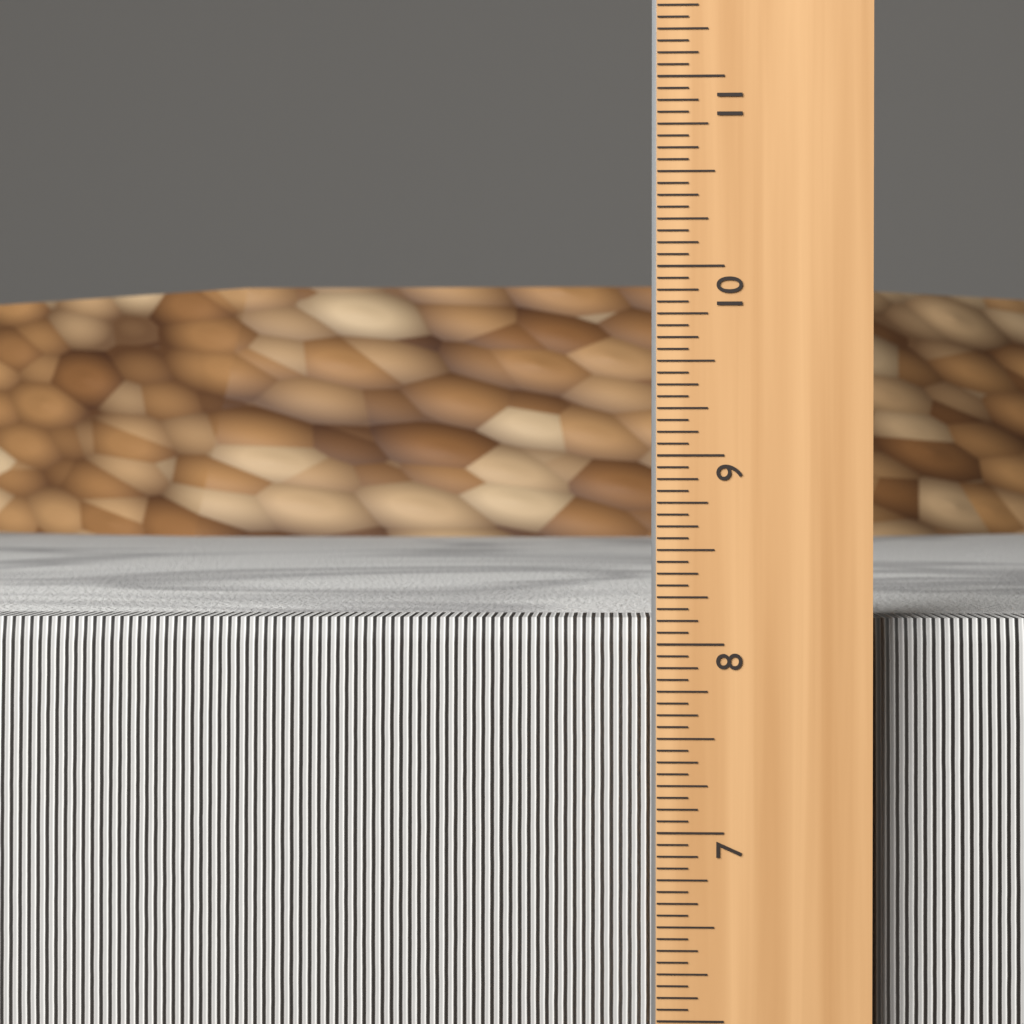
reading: 8.1250 in
